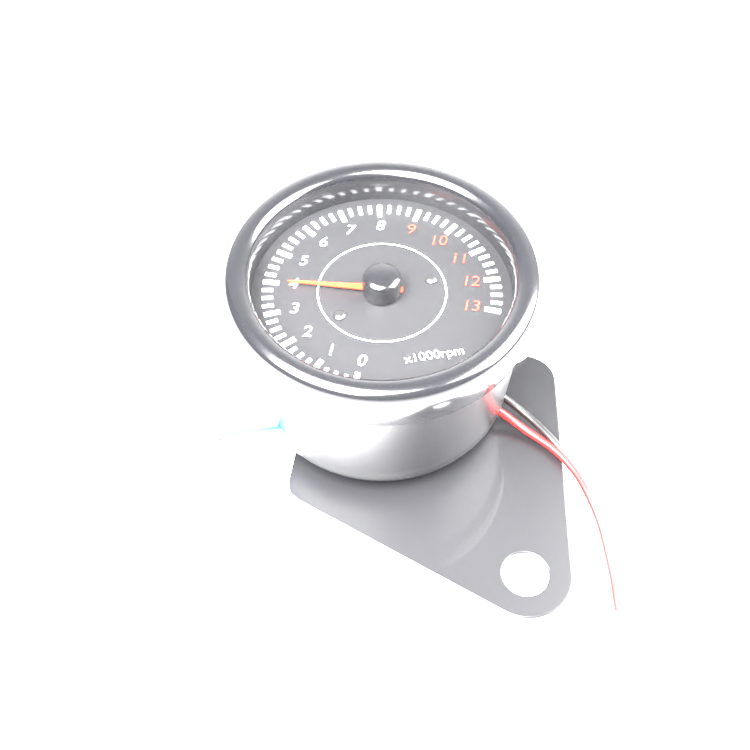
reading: 4.00 x1000 rpm
